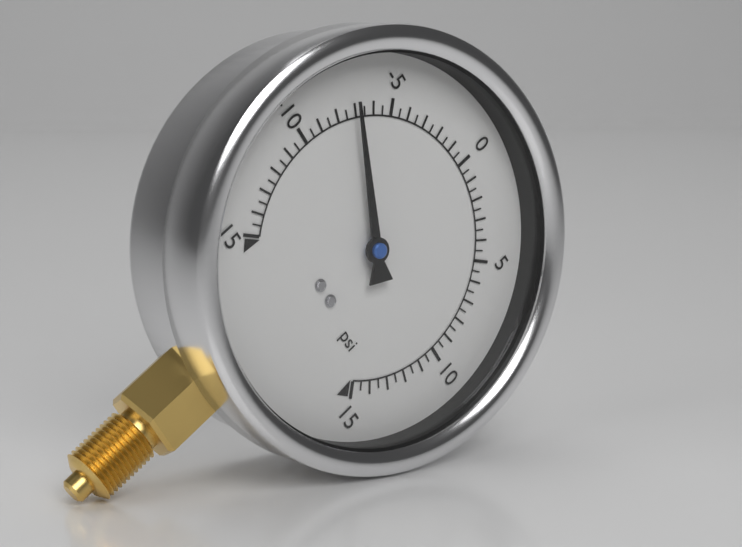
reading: -7.0 psi
